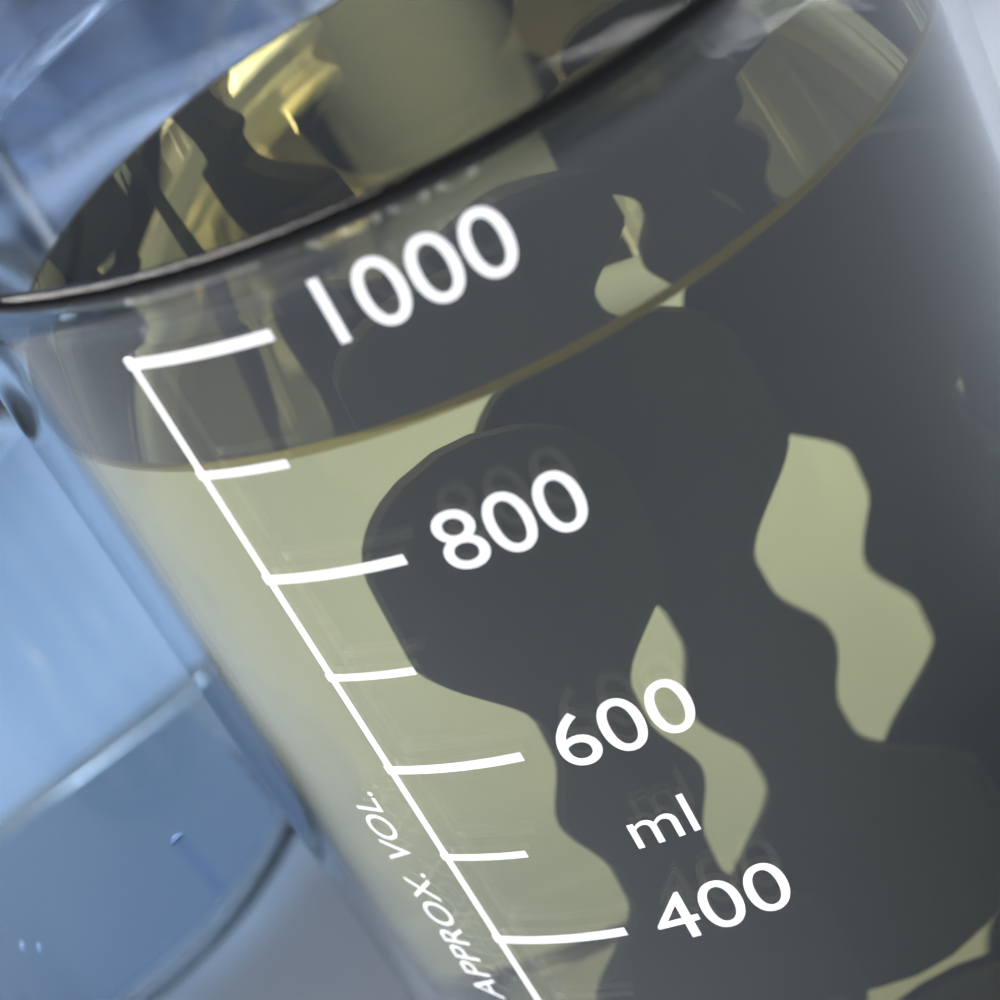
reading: 900 ml
